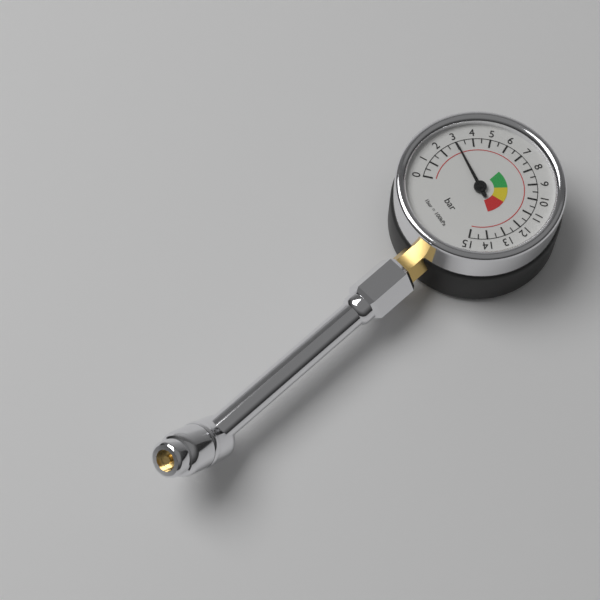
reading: 3.0 bar
